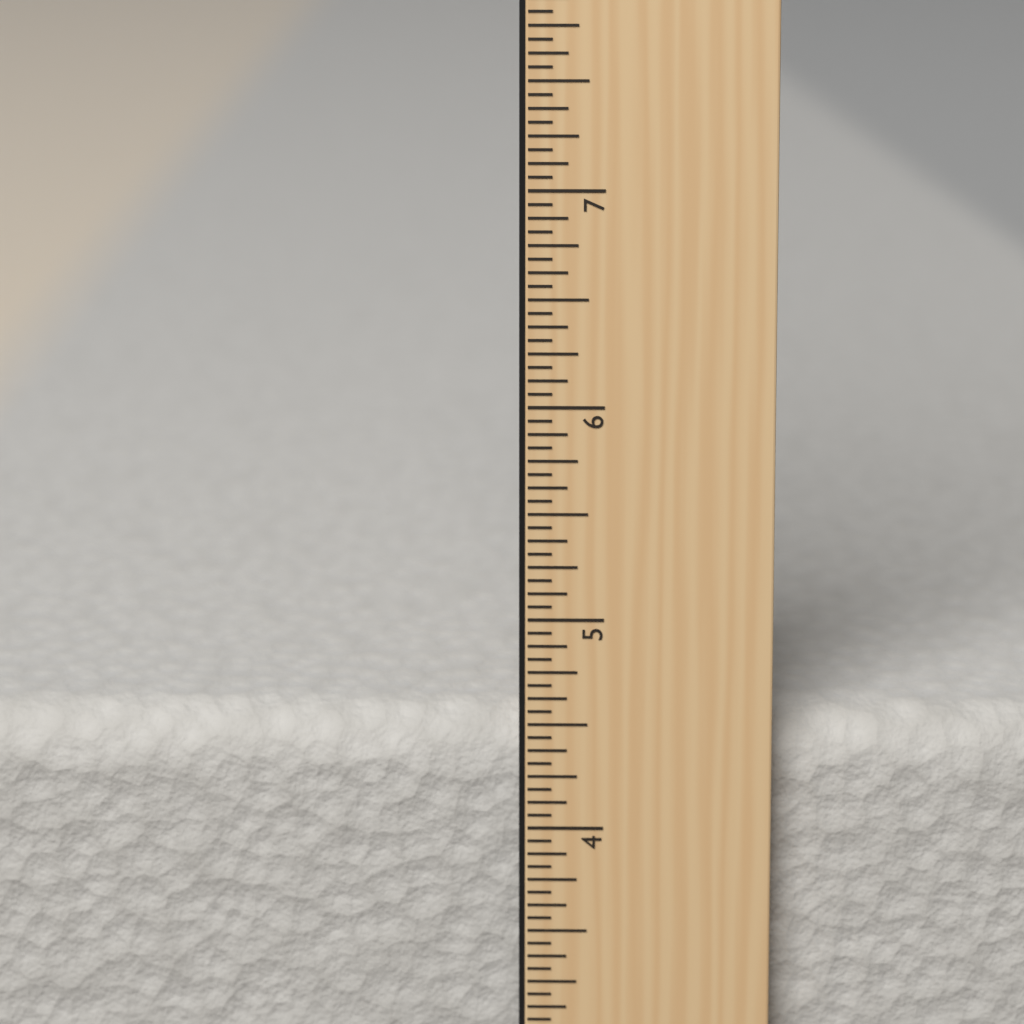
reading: 4.5000 in
